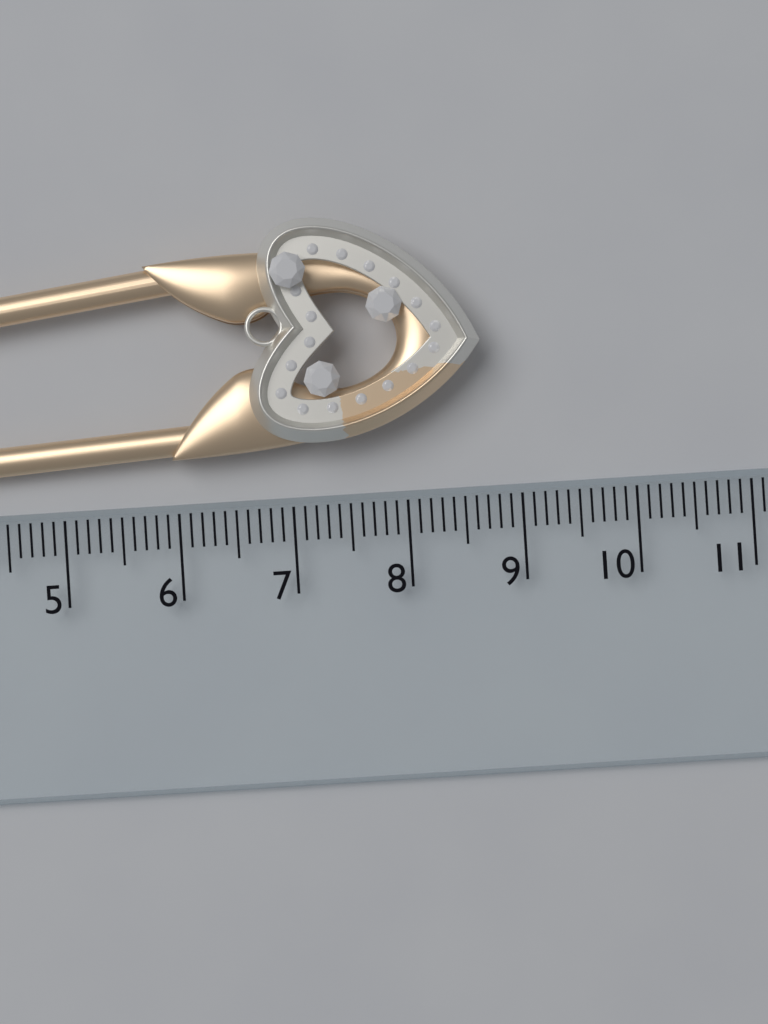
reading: 8.7 cm
